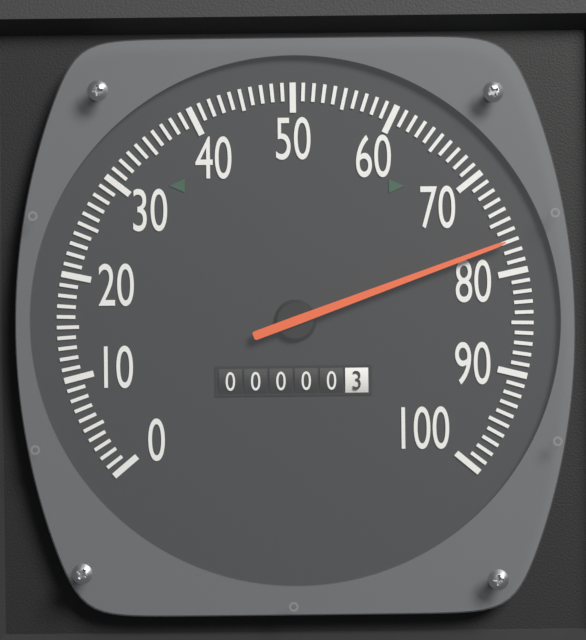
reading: 77 (no unit)
